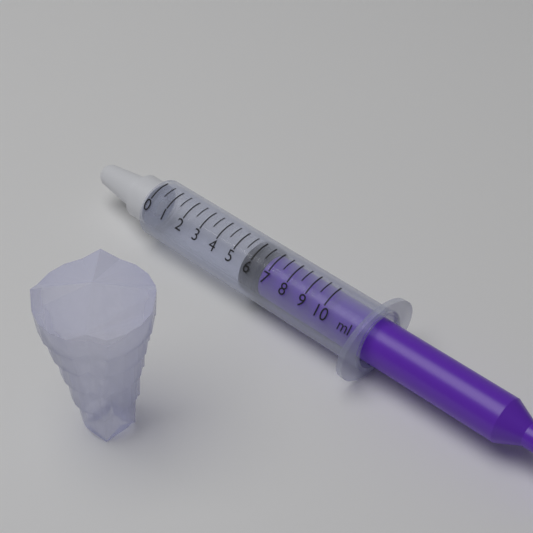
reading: 5.5 ml
